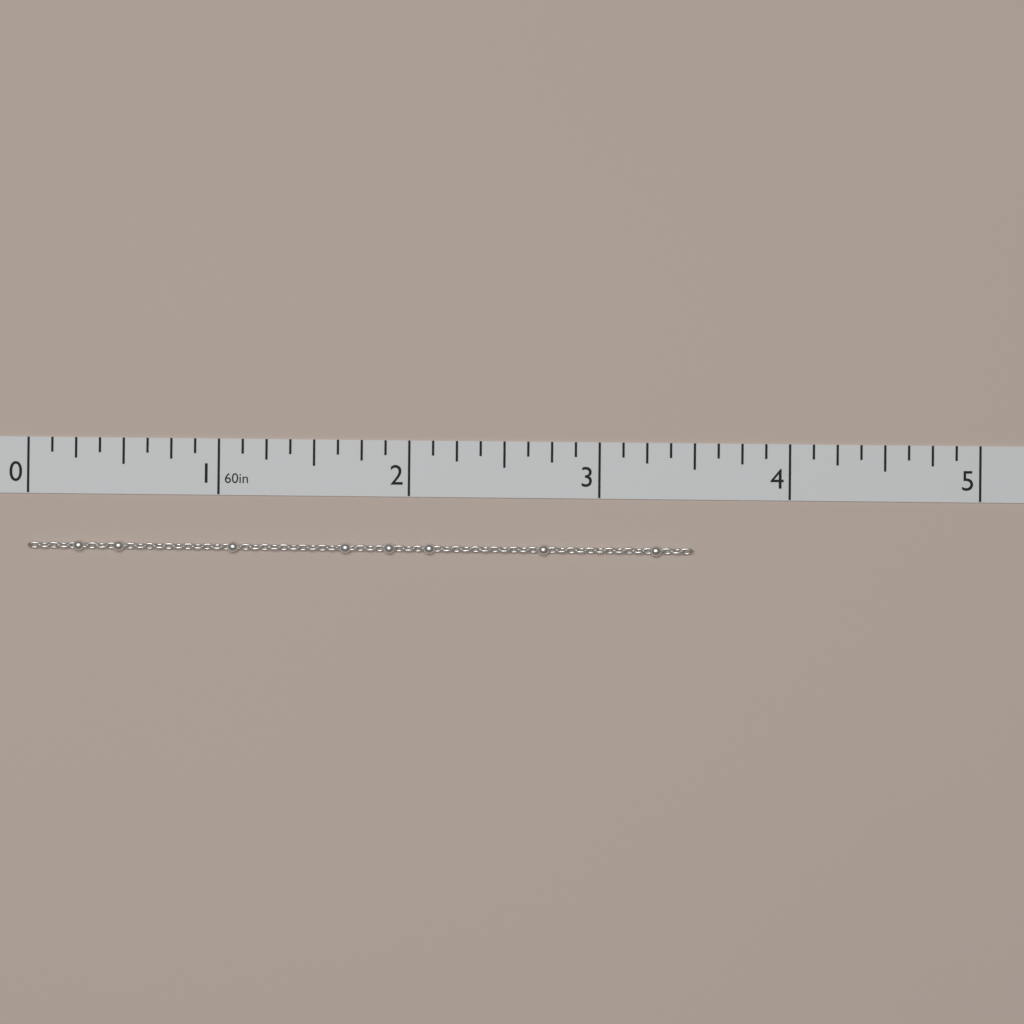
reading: 3.500 in
